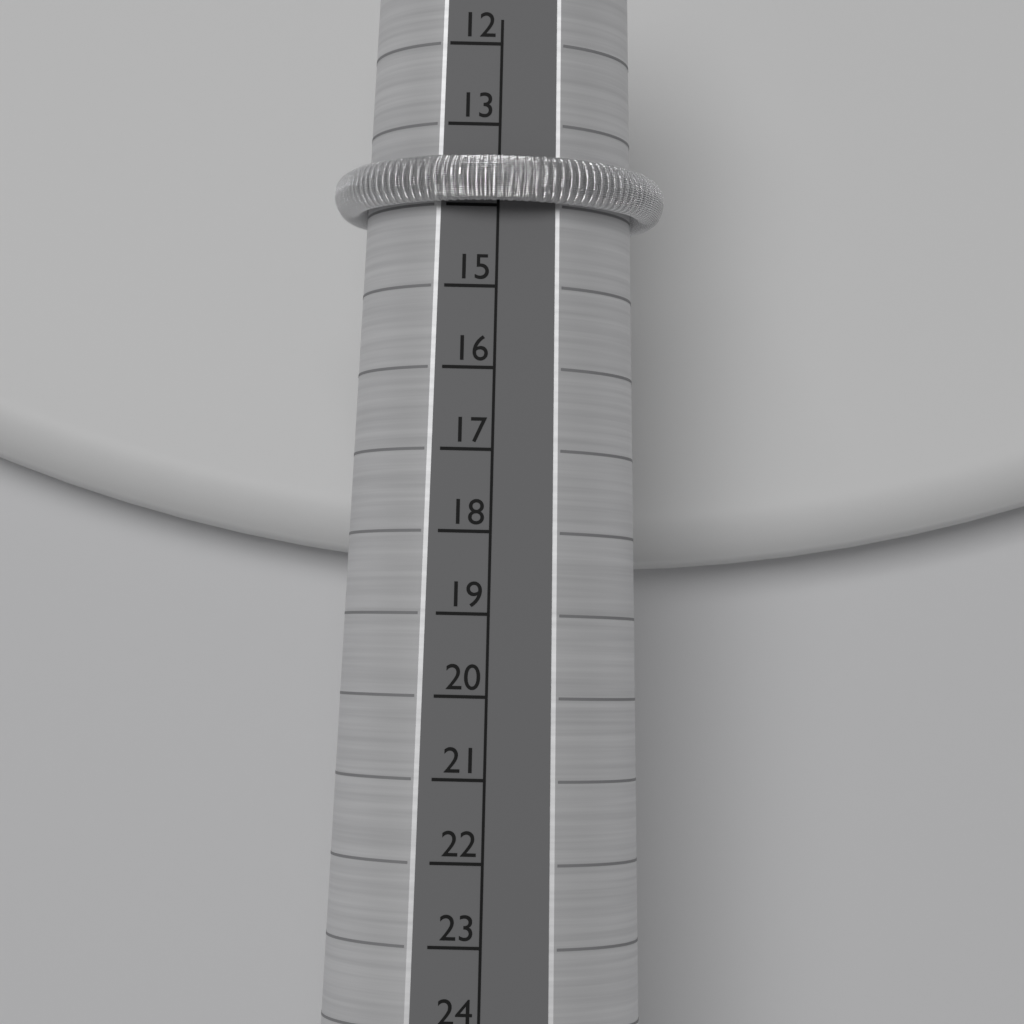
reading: 14 (no unit)
